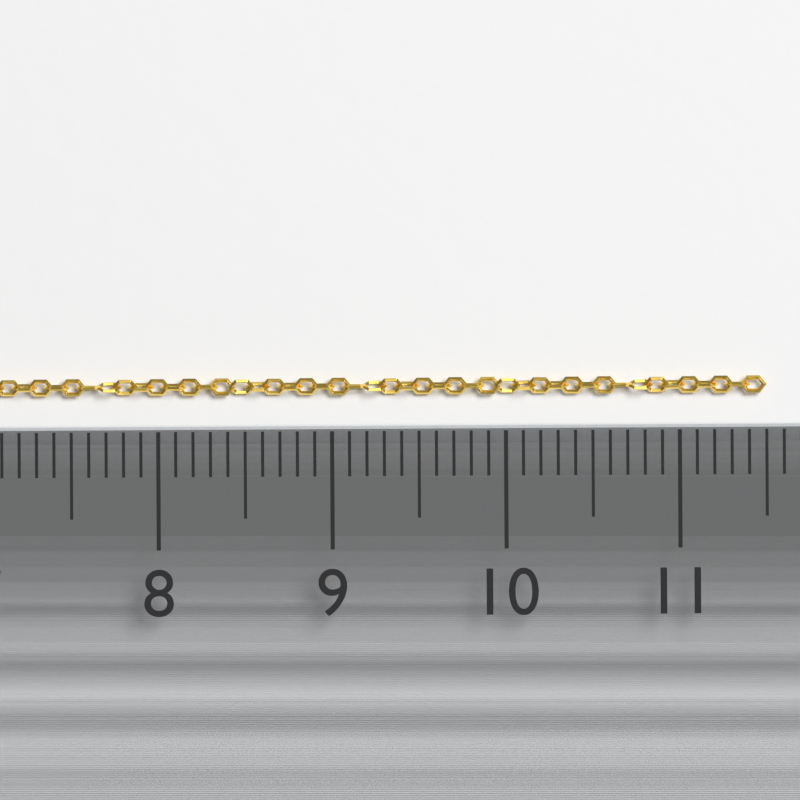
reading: 11.5 (no unit)
